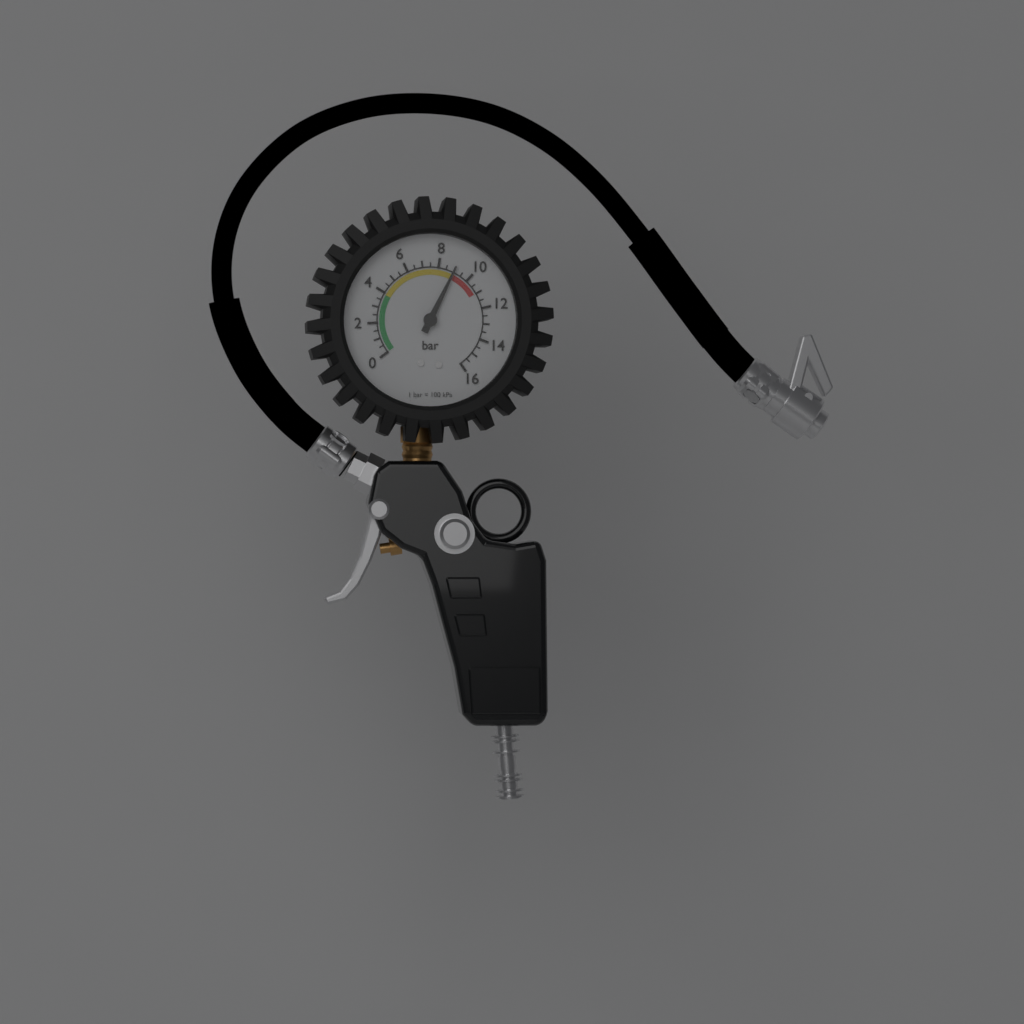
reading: 9.0 bar
